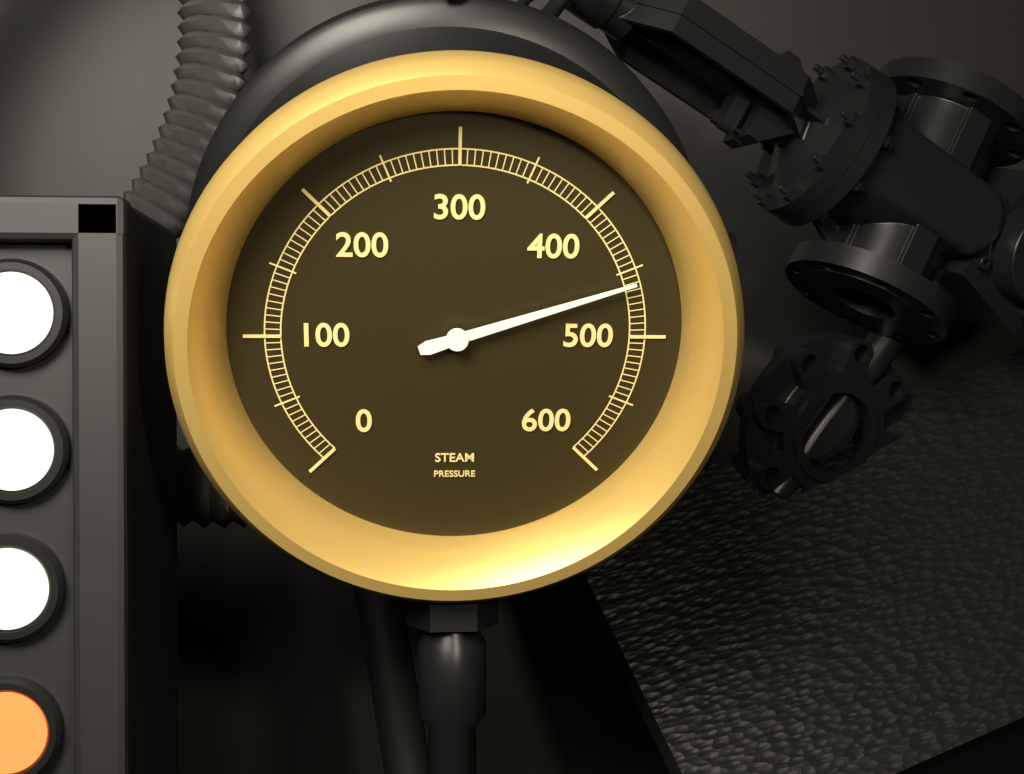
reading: 460 (no unit)
